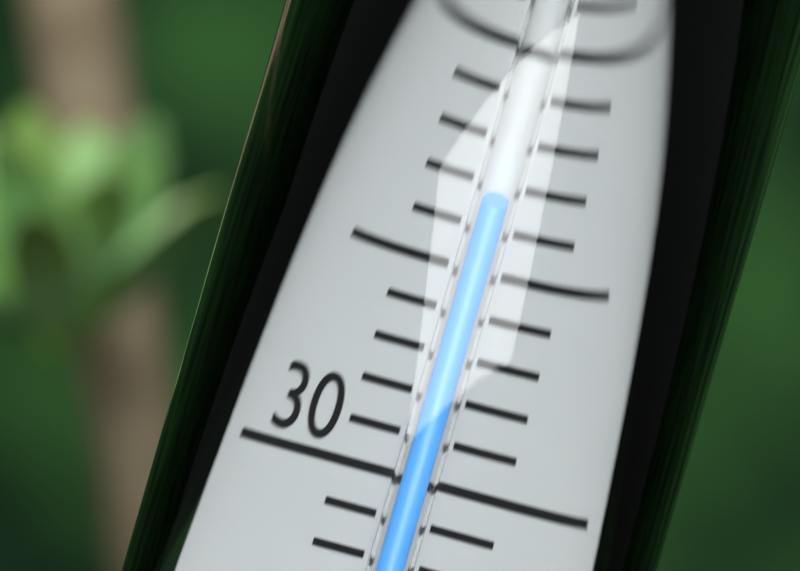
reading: 37 °C
